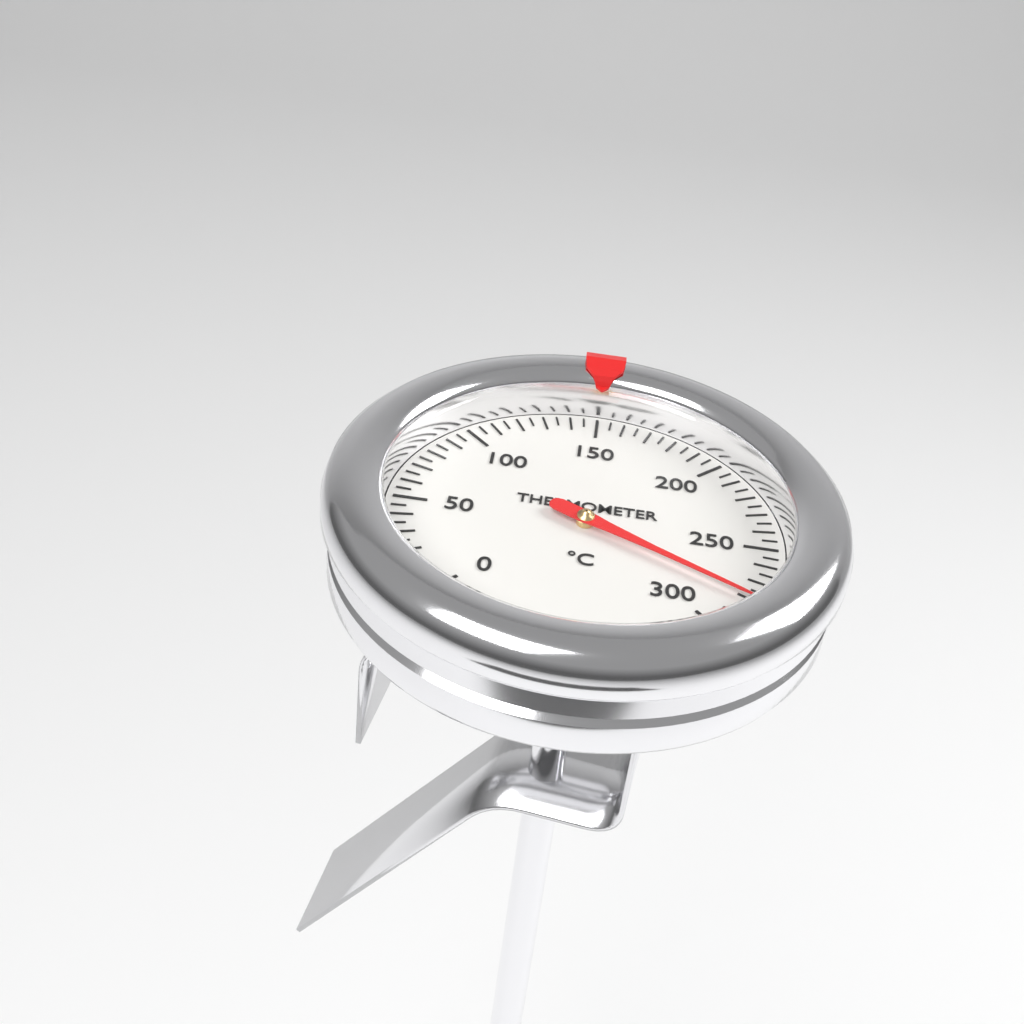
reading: 280 °C
